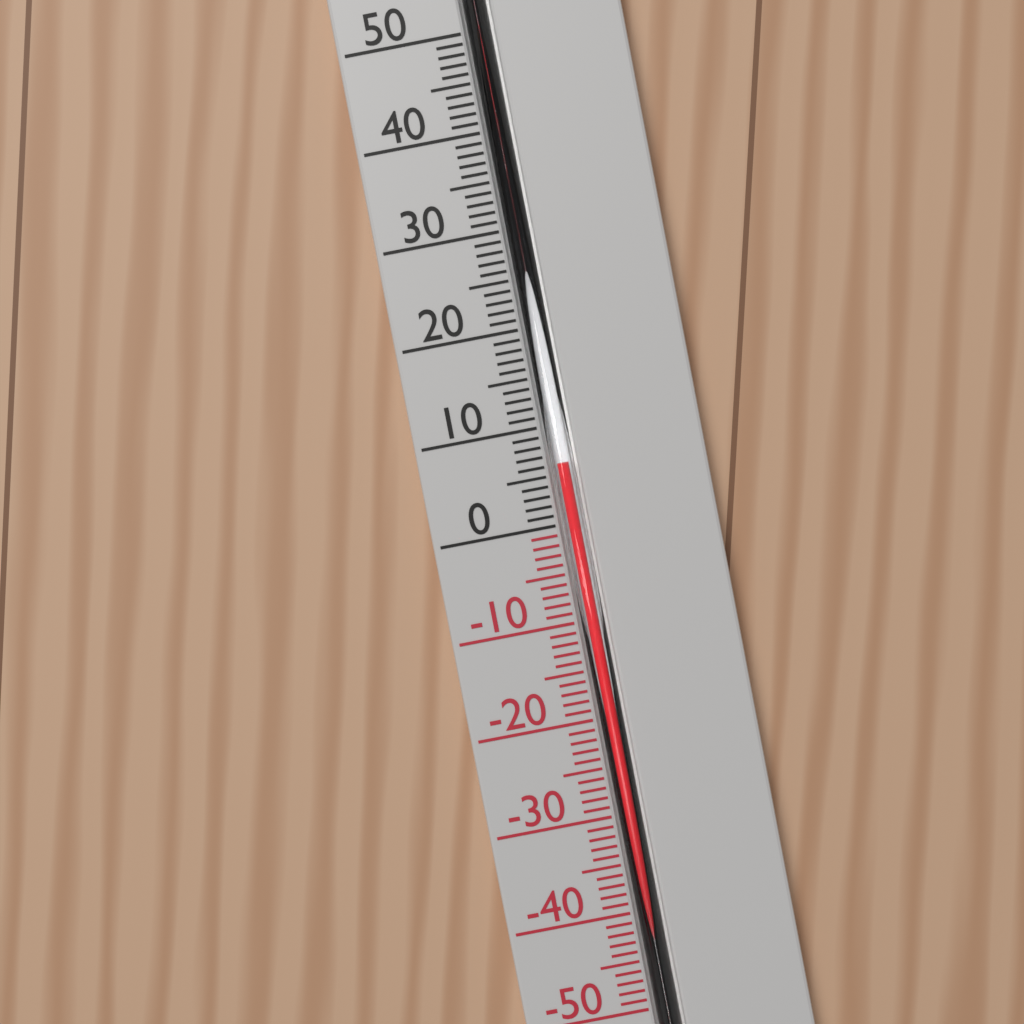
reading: 6 °C
